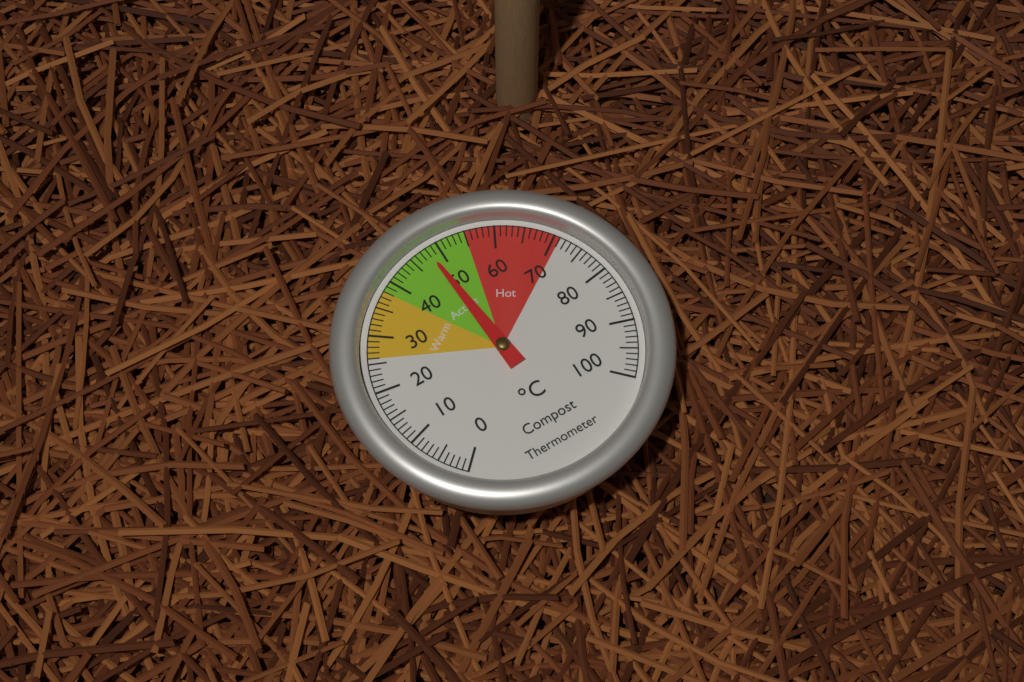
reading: 48 °C
